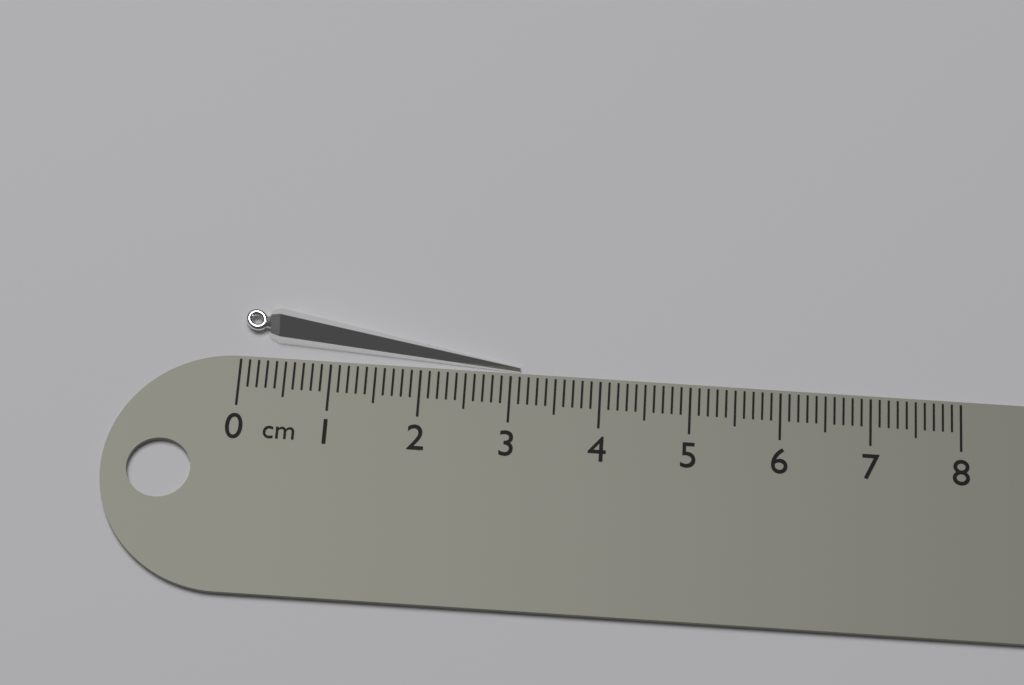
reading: 3.1 cm
